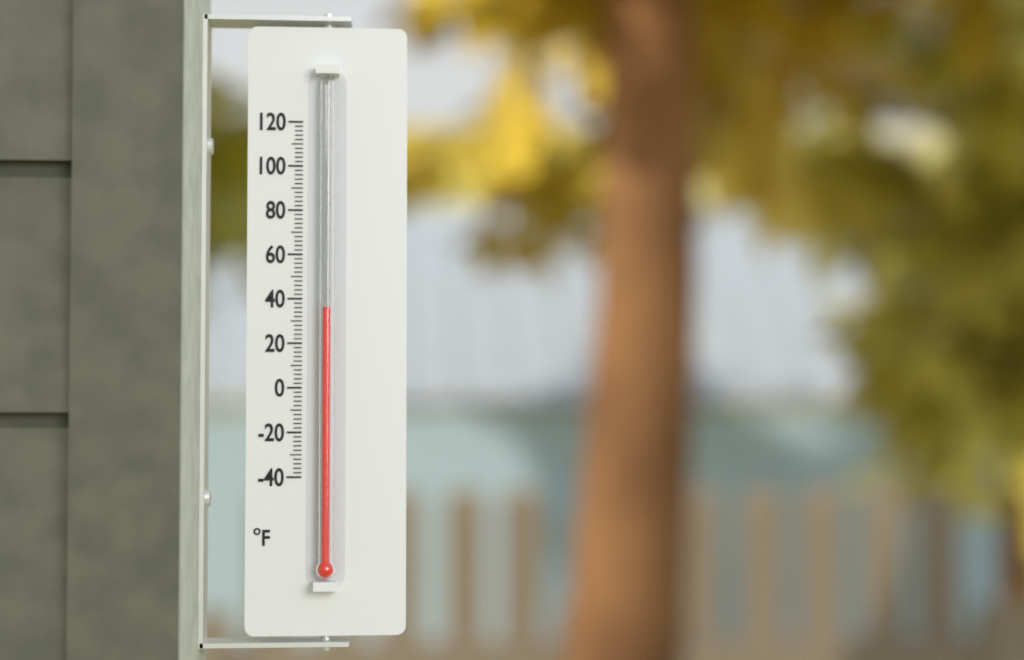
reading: 36 °F
